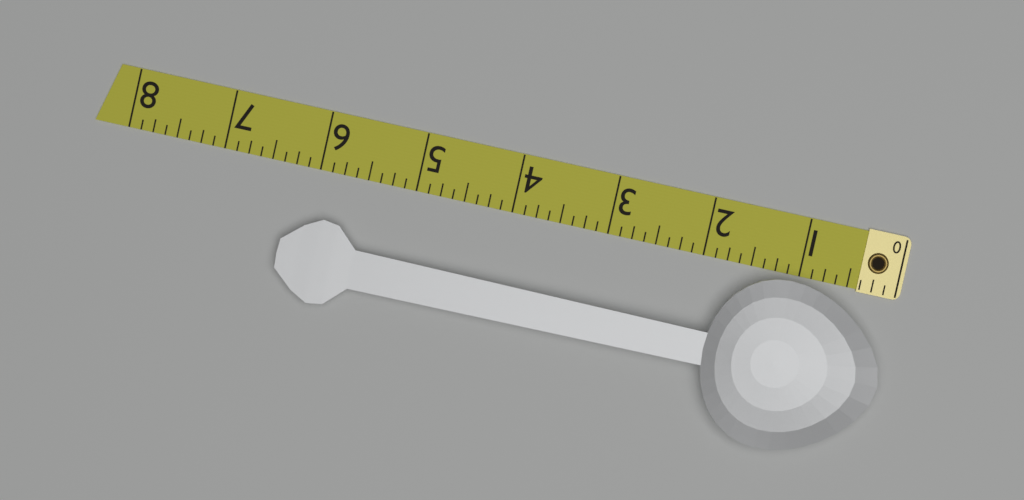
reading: 6.250 (no unit)
